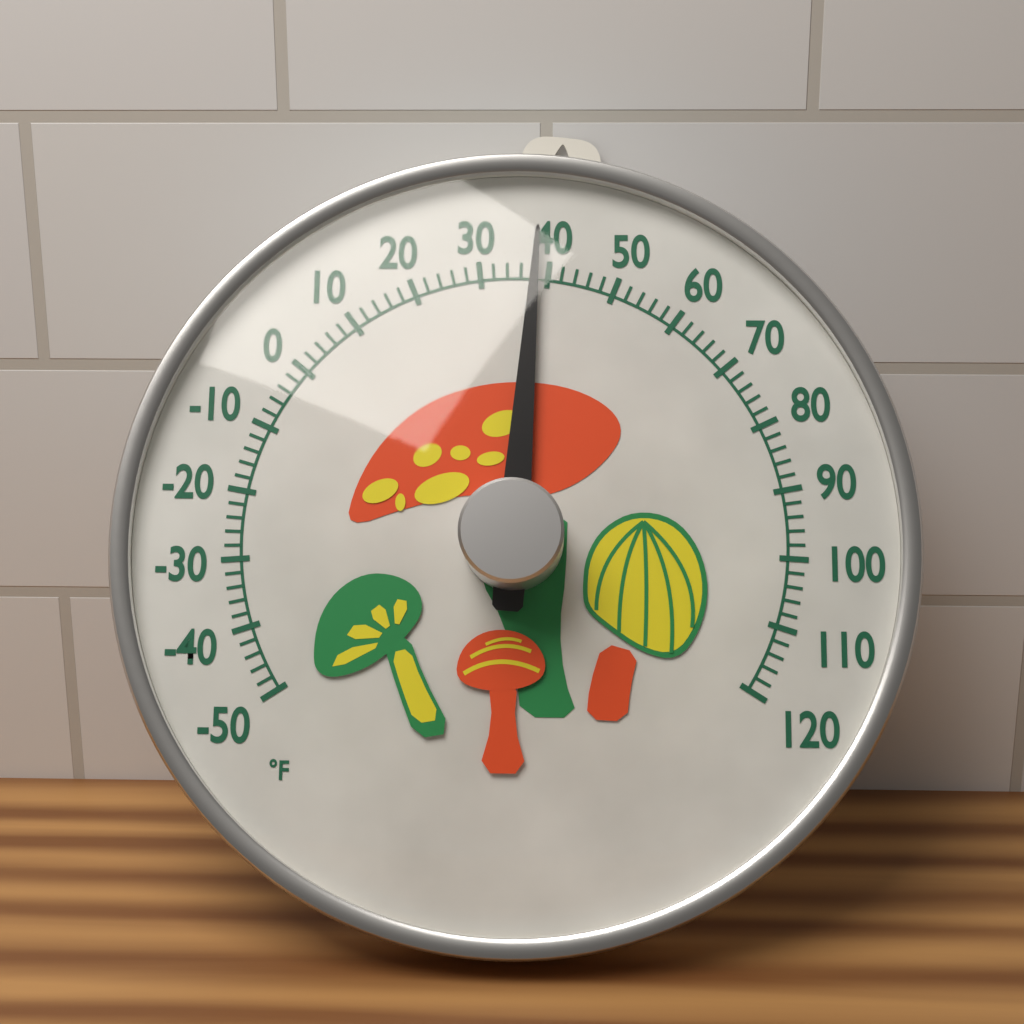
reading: 38 °F
